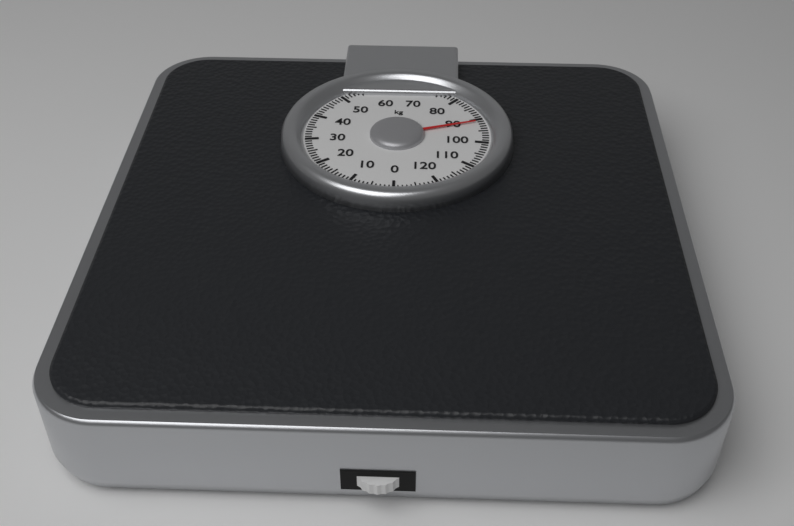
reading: 91 kg
